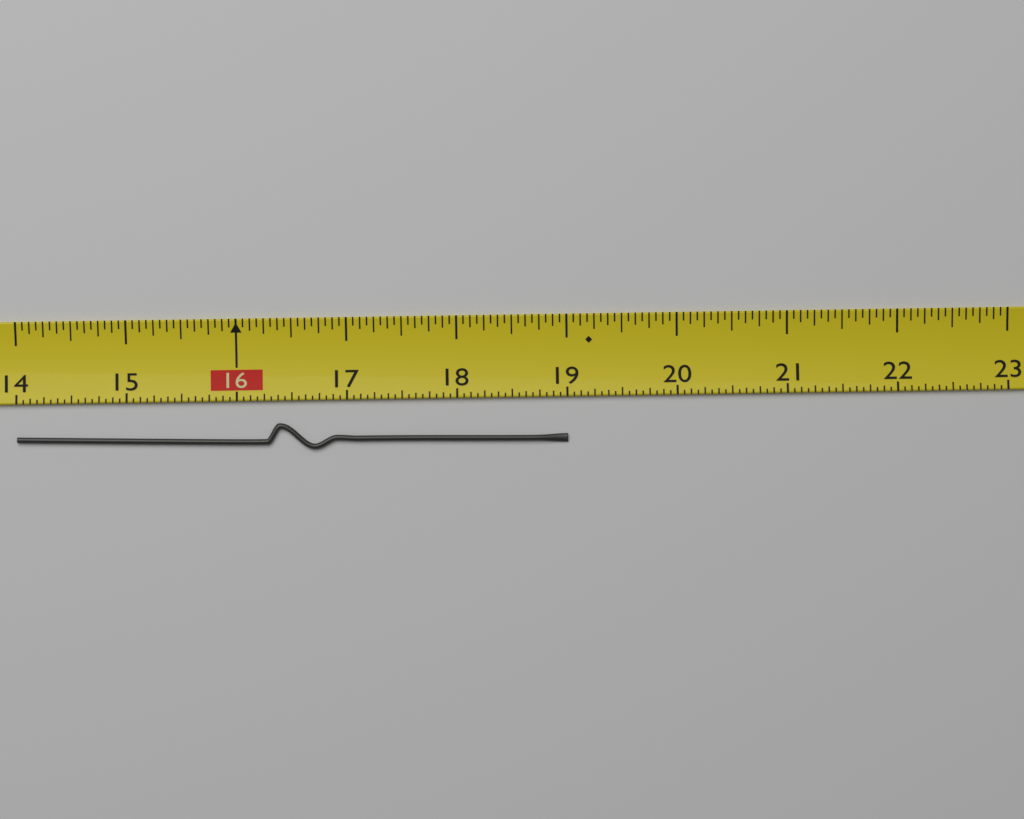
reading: 19.0000 (no unit)
